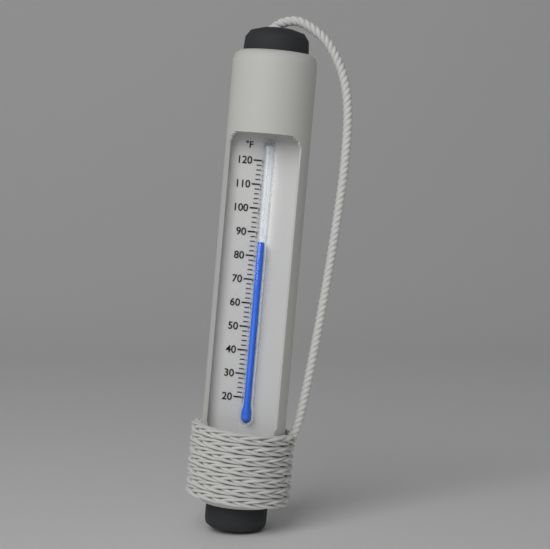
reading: 86 °F
